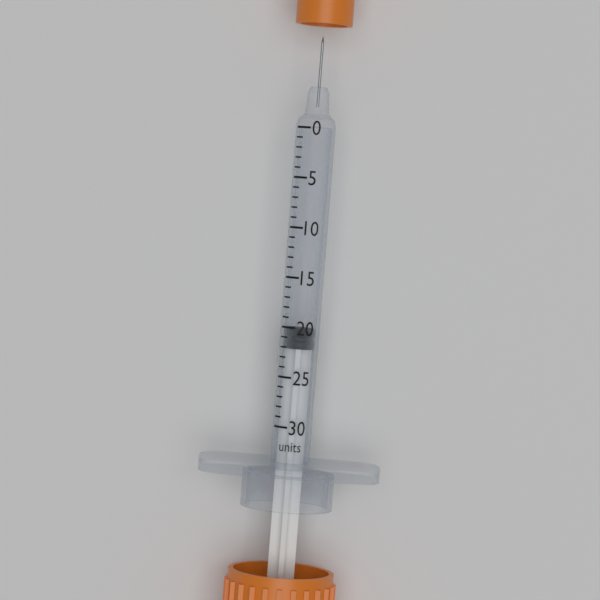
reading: 20 units
